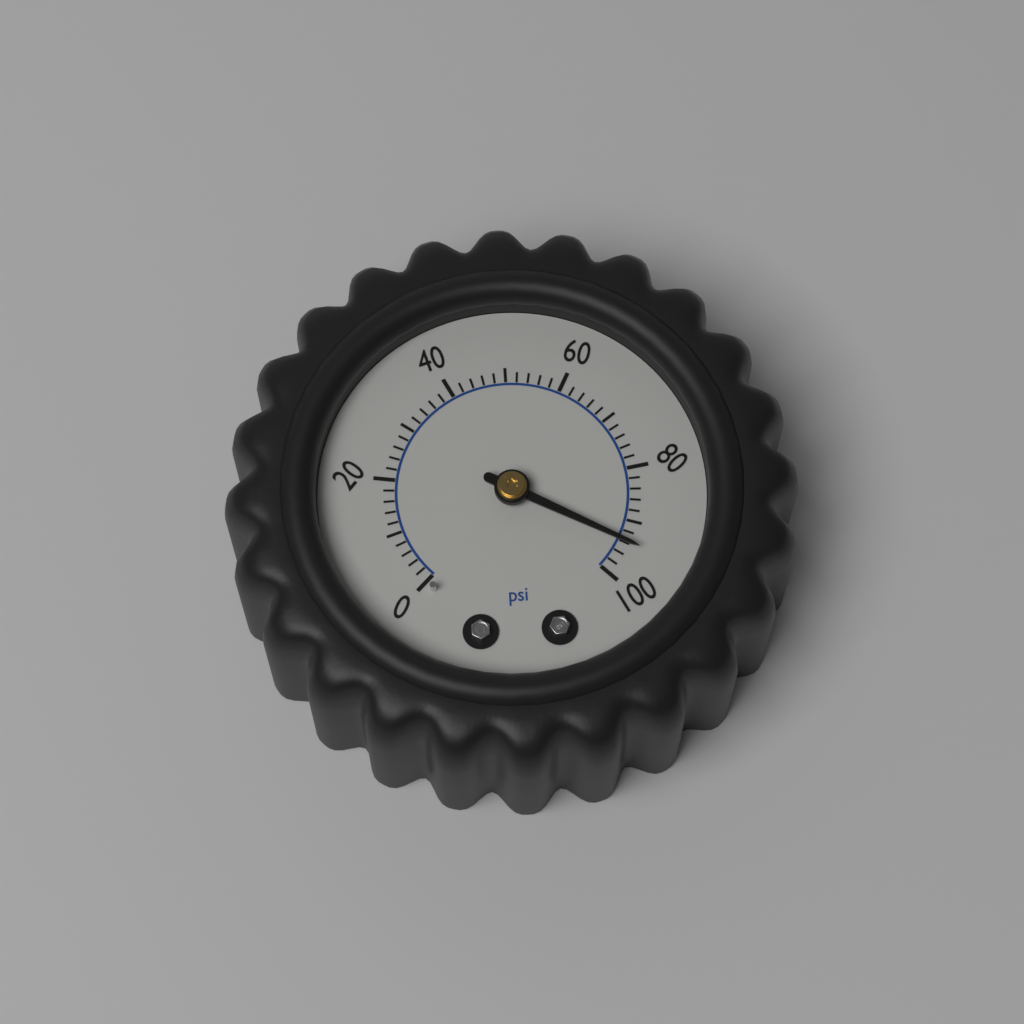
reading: 94 psi
